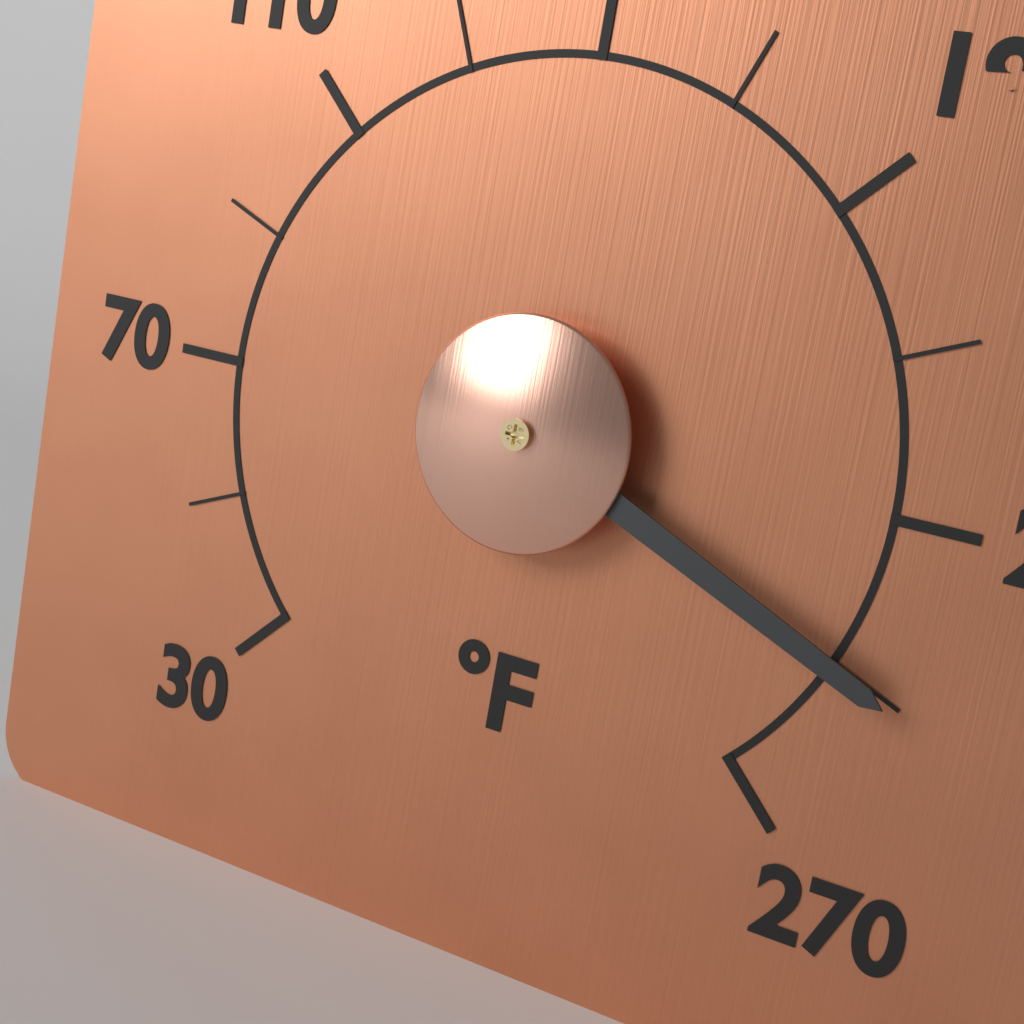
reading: 250 °F
